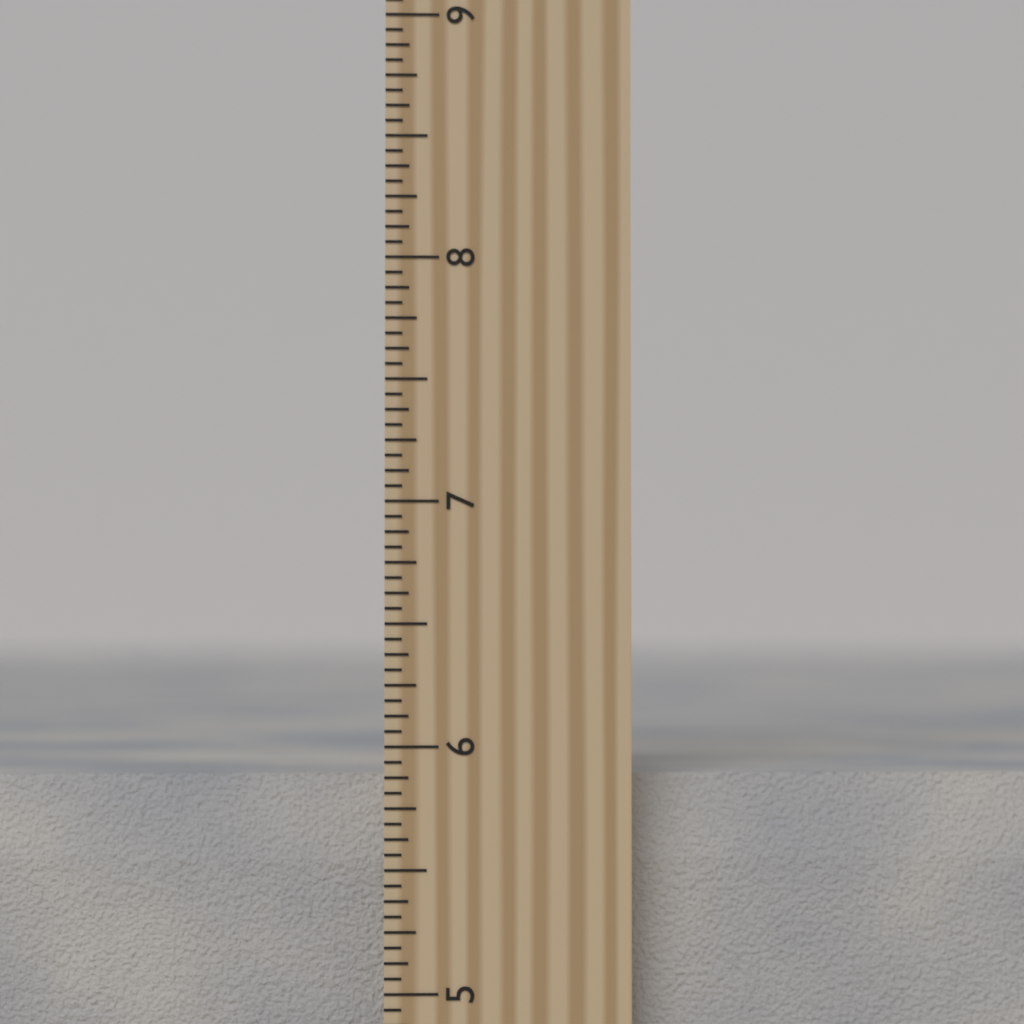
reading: 5.8750 inch
